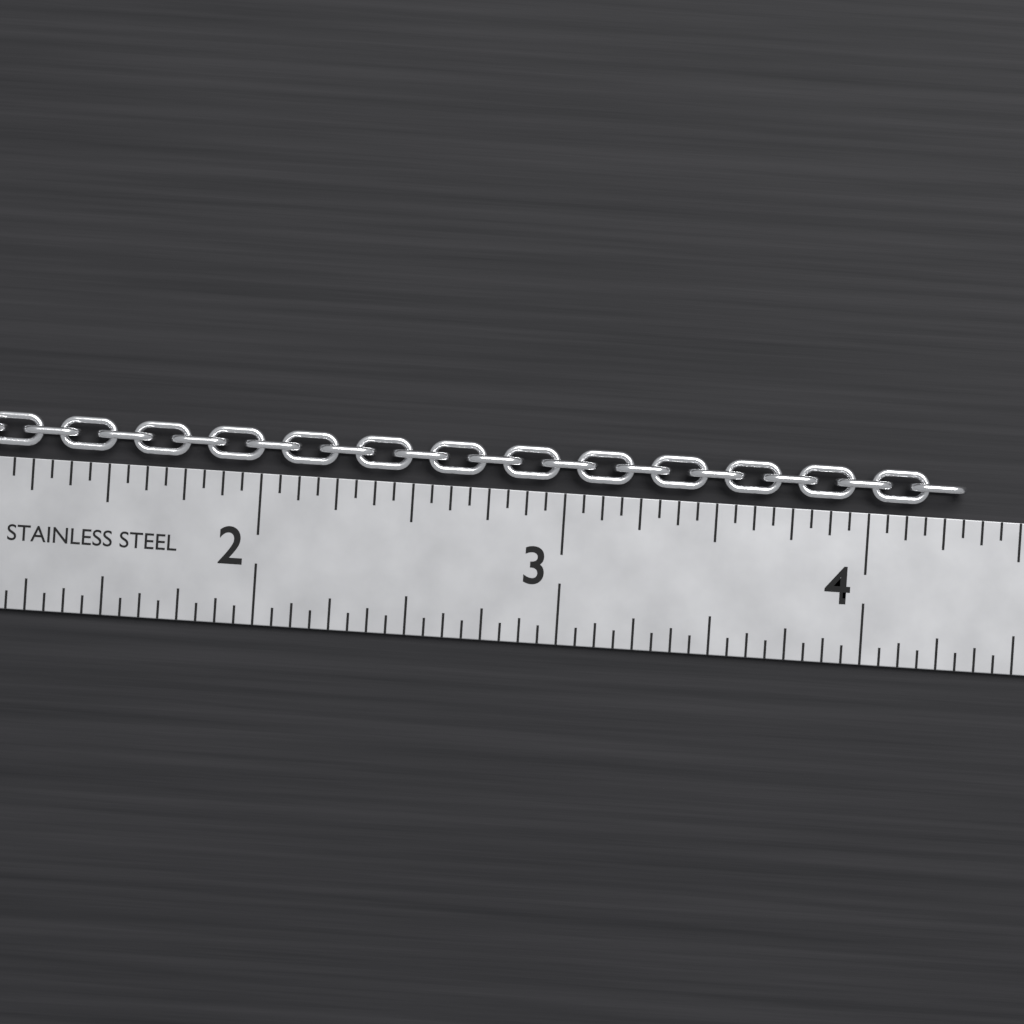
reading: 4.3125 in
